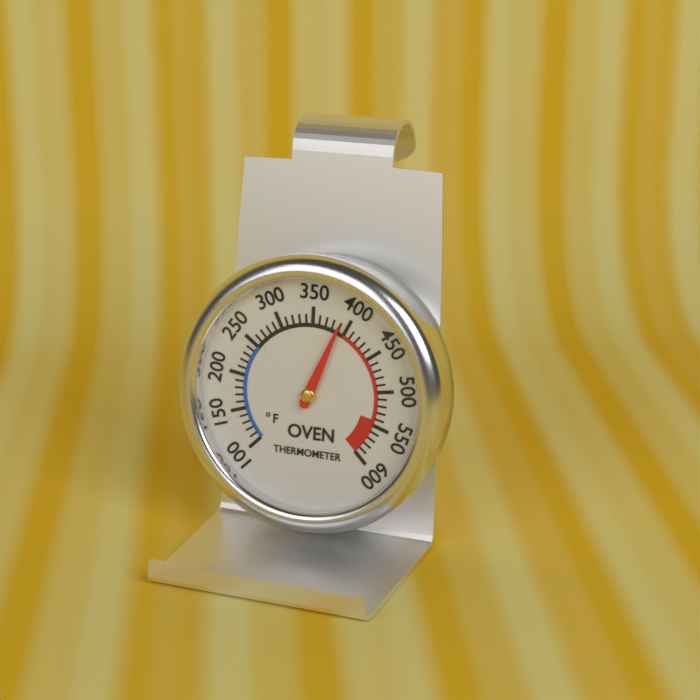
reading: 390 °F
